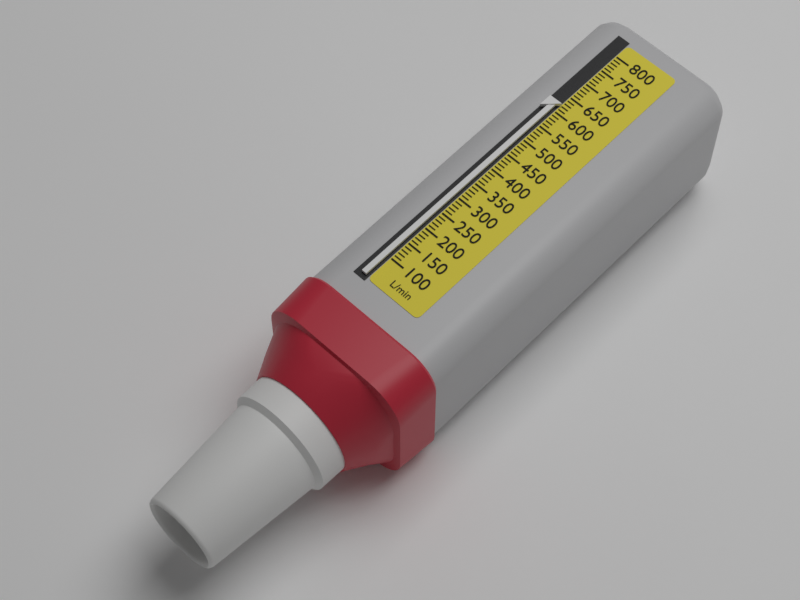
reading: 620 L/min
